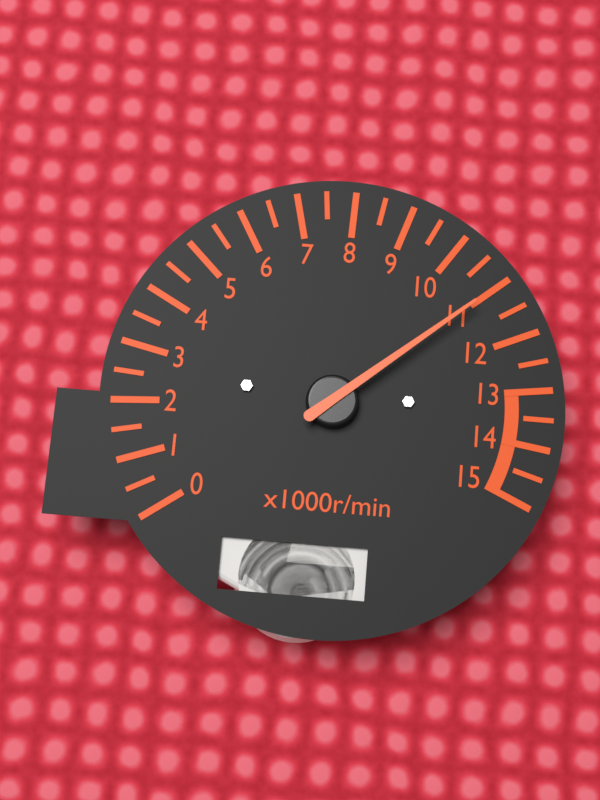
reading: 11.0 x1000r/min
